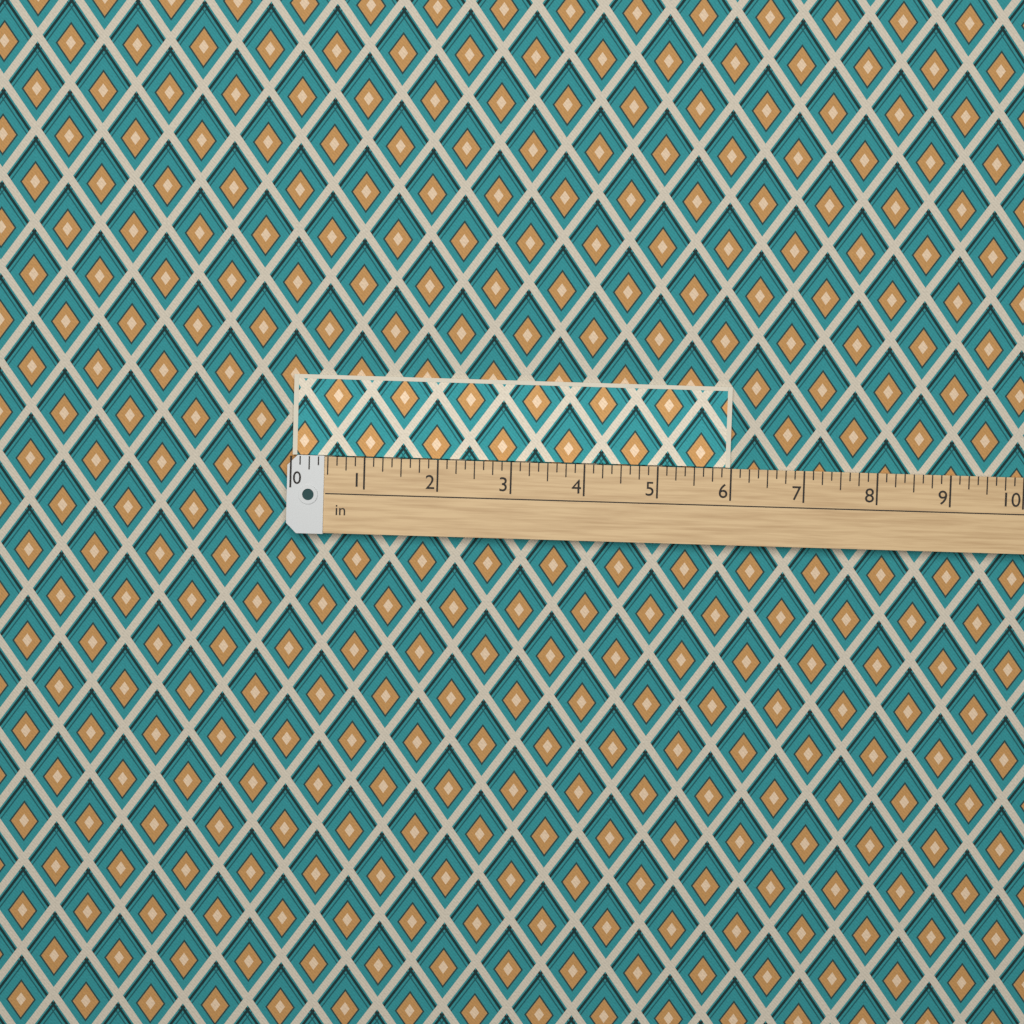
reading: 6.000 in
